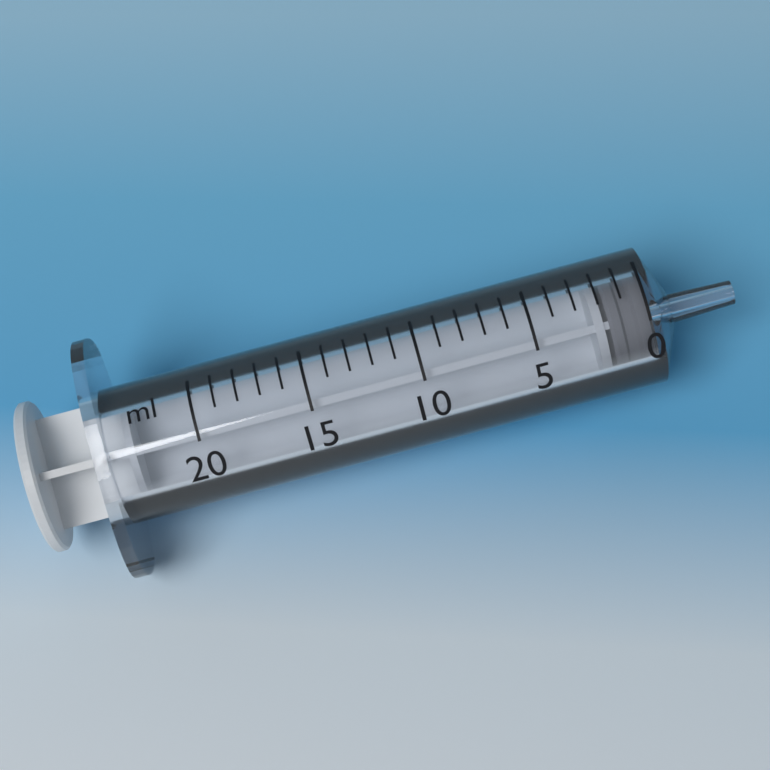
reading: 0 ml
